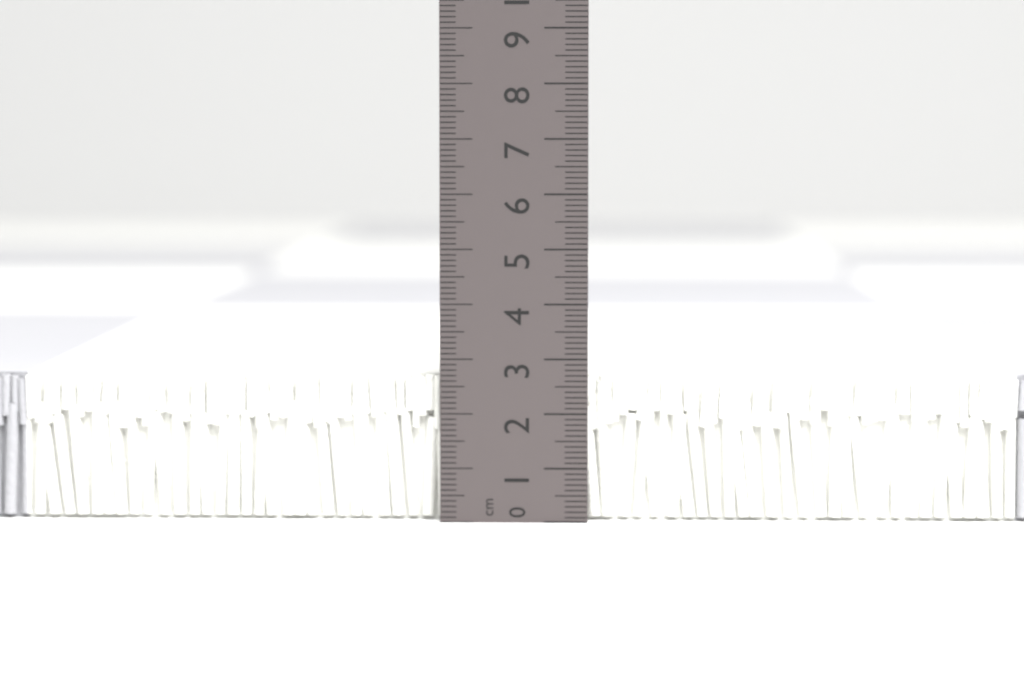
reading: 2.7 cm
